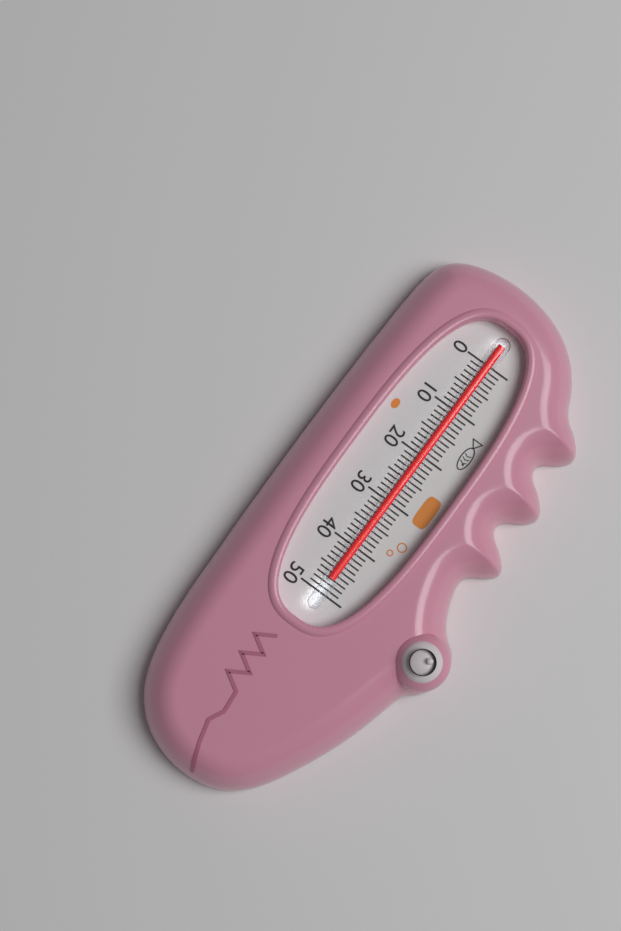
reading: 47 (no unit)
